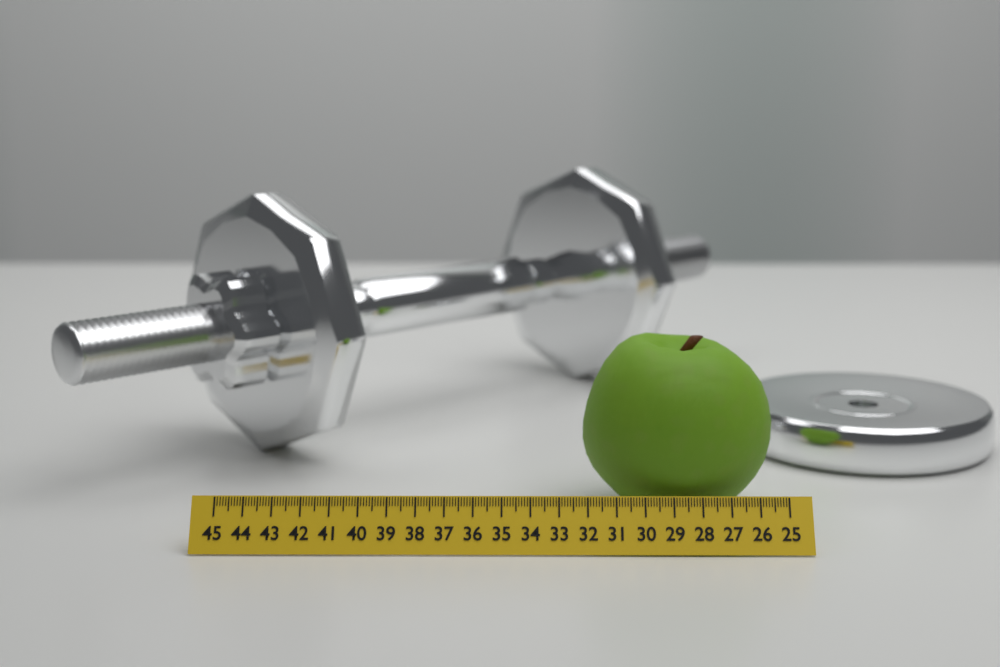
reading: 32.0 (no unit)
